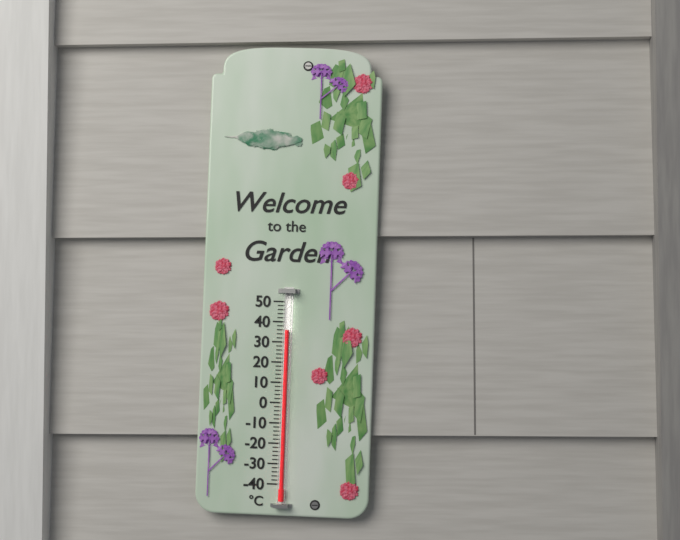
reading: 36 °C
